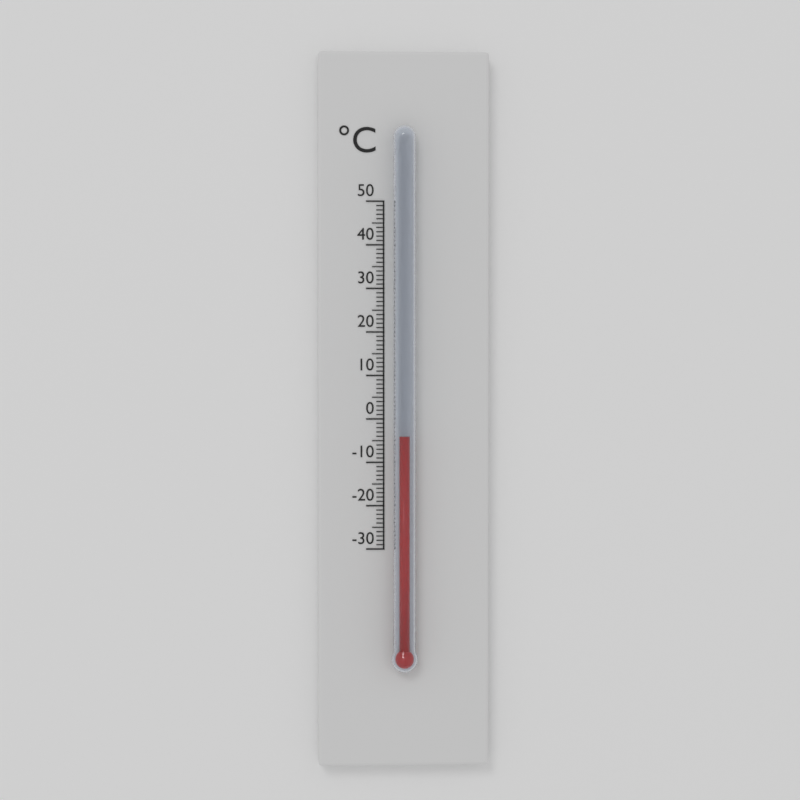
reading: -4 °C
